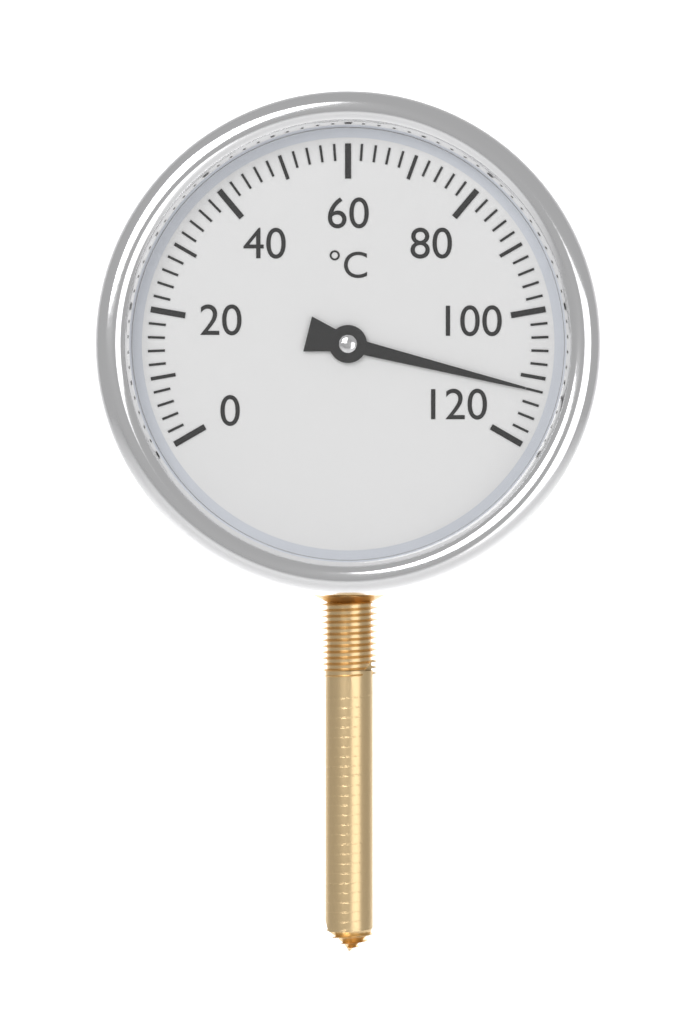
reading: 112 °C
